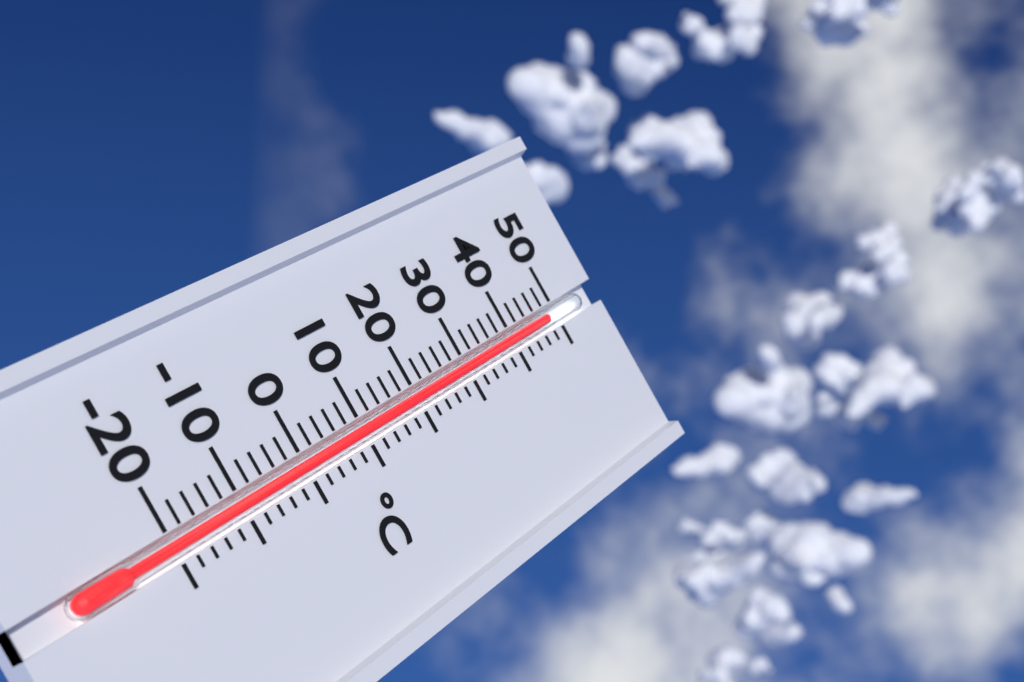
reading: 48 °C
